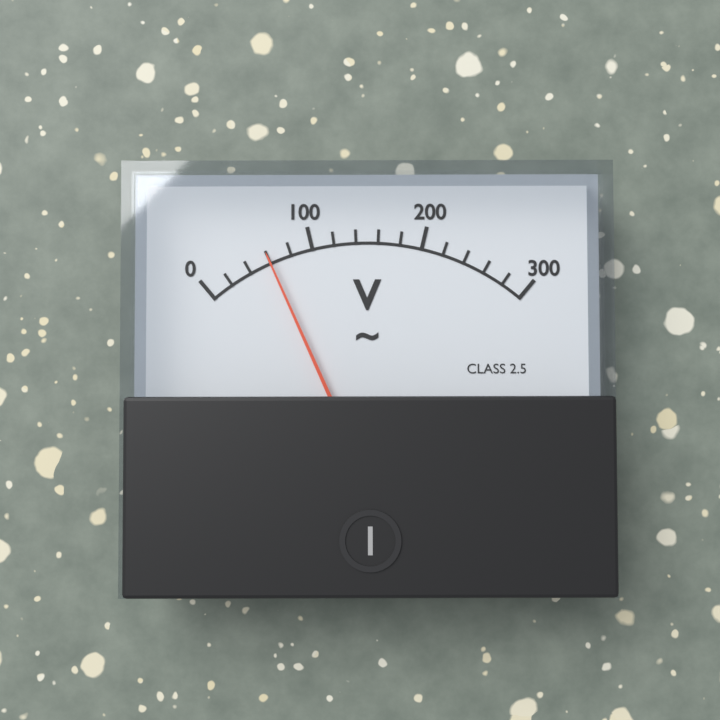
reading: 60 V
